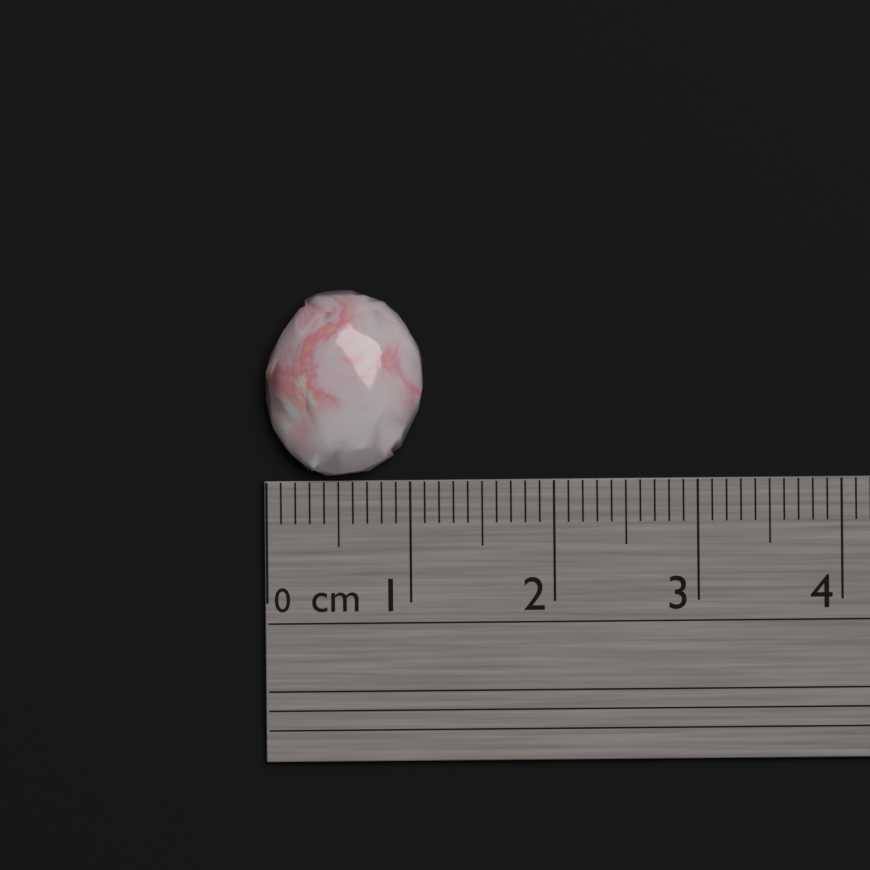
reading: 1.1 cm
